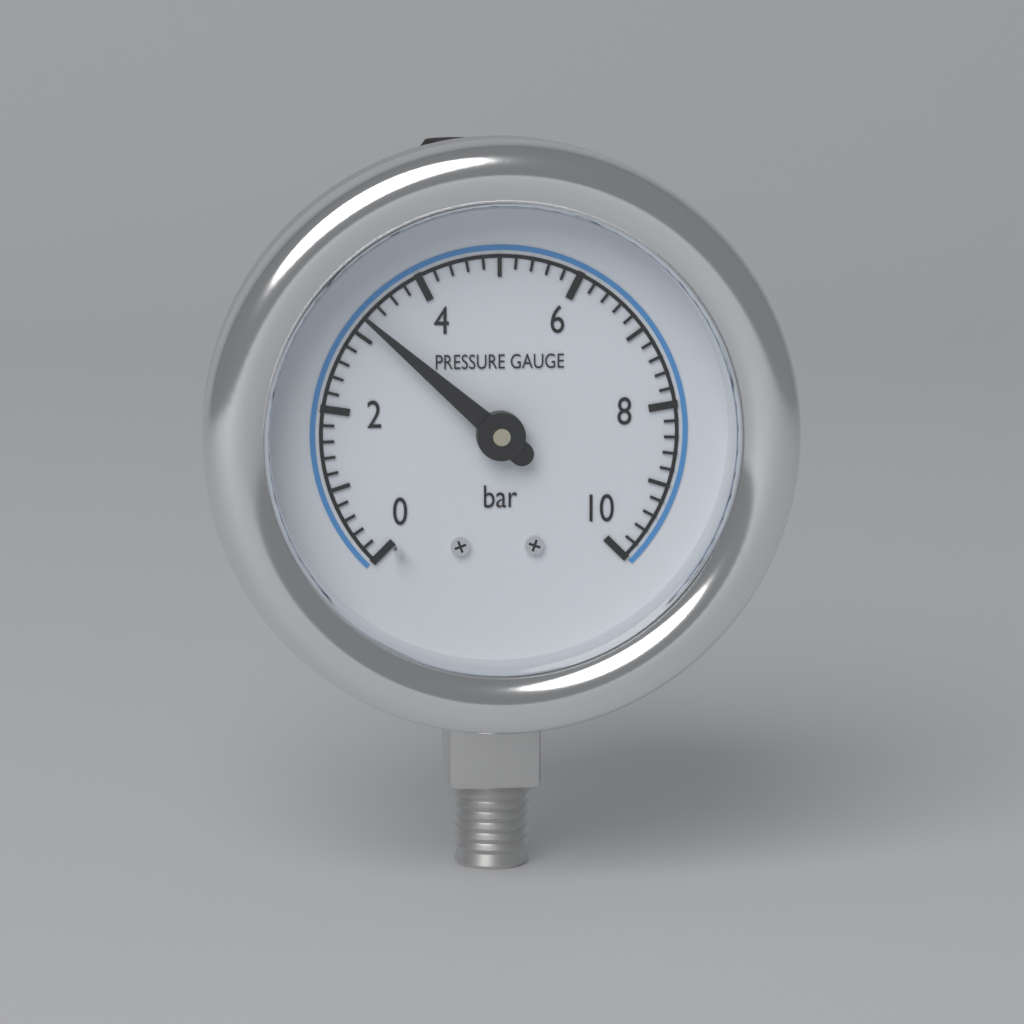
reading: 3.2 bar
